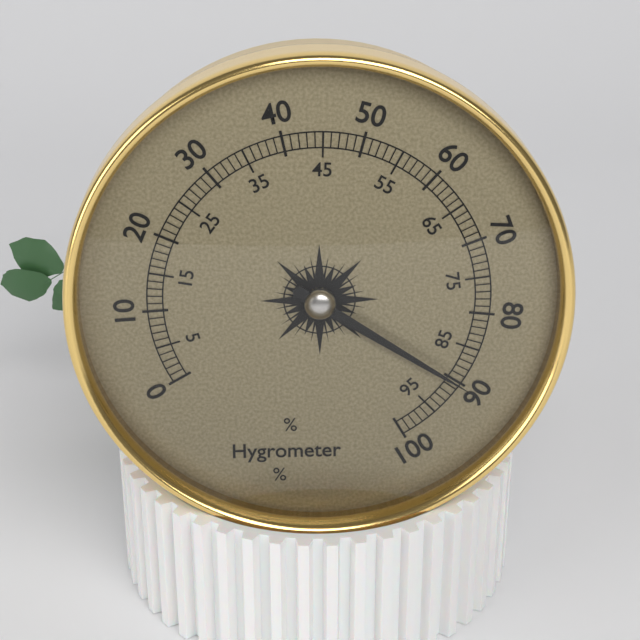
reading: 90 %
